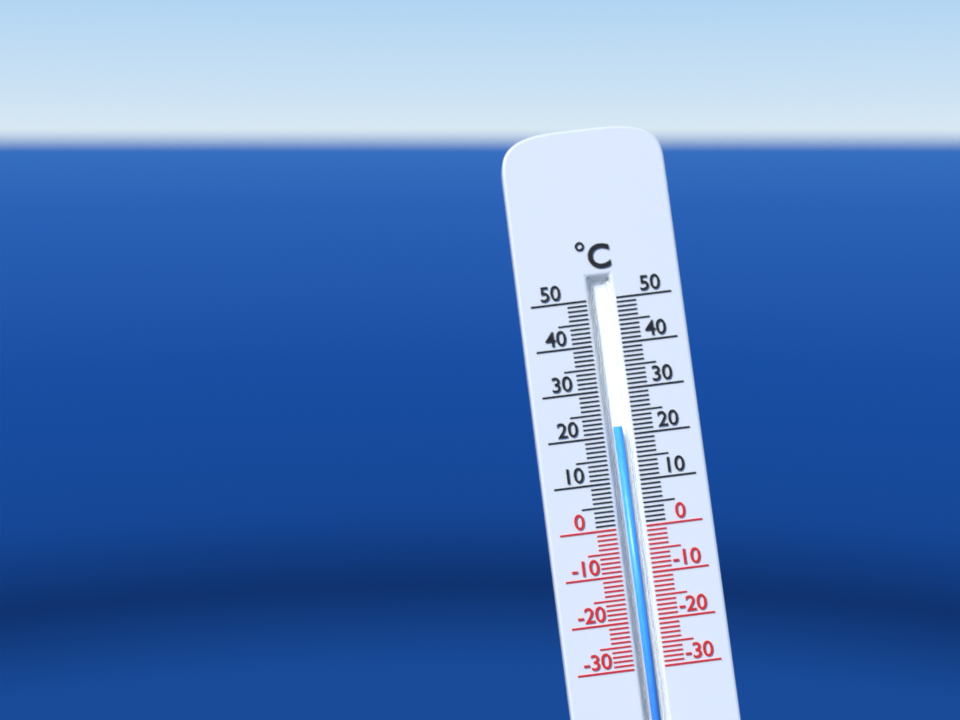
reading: 22 °C
